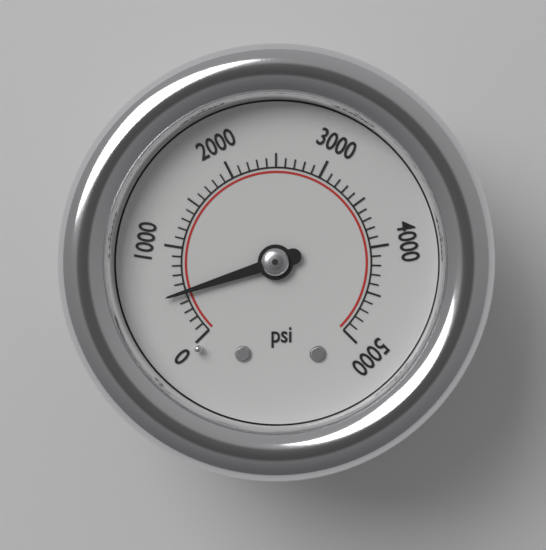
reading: 500 psi
